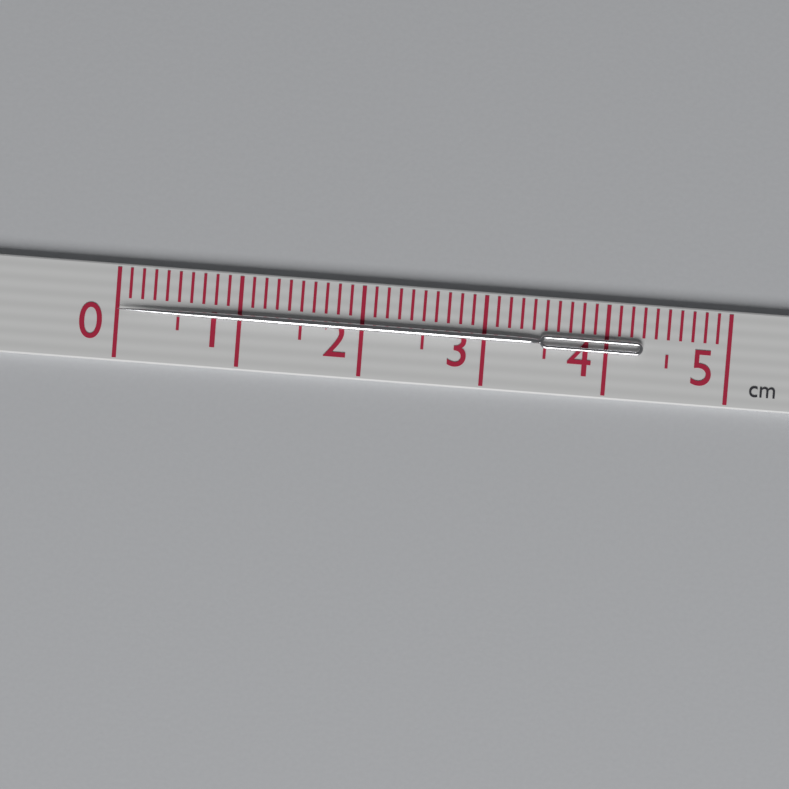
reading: 4.3 cm
